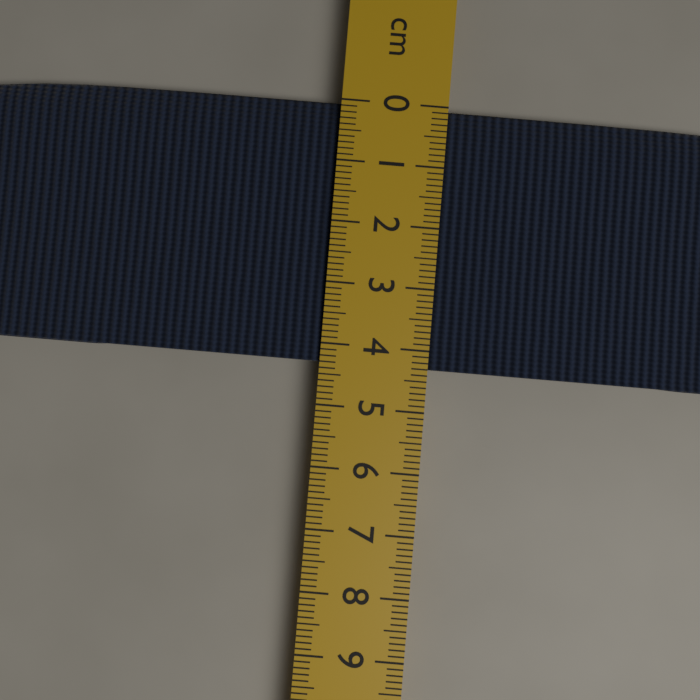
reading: 4.3 cm
